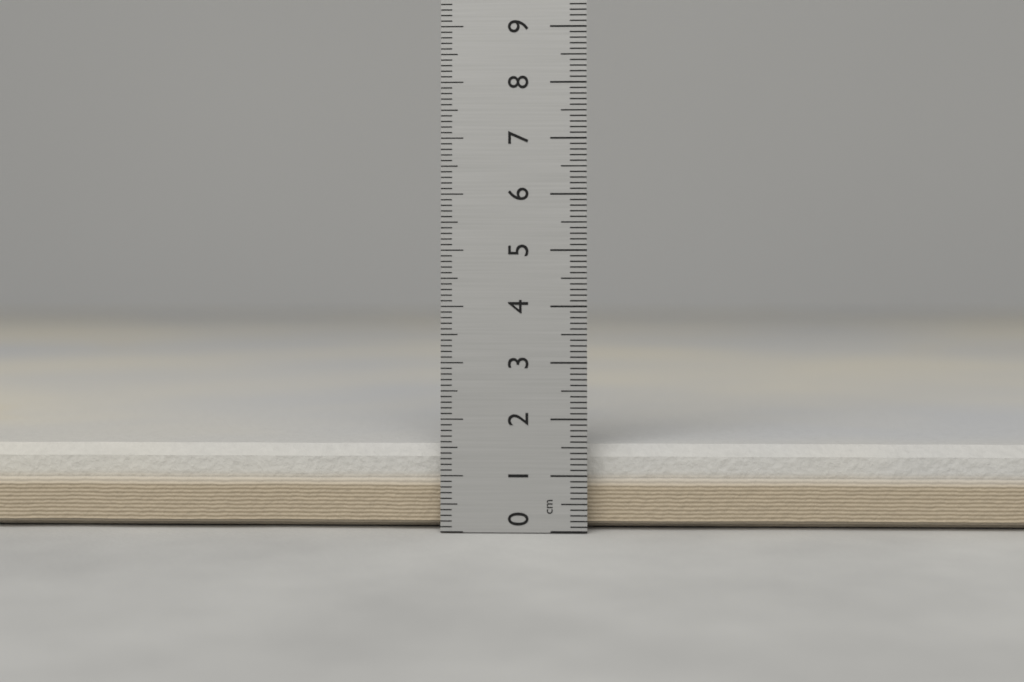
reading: 1.5 cm
